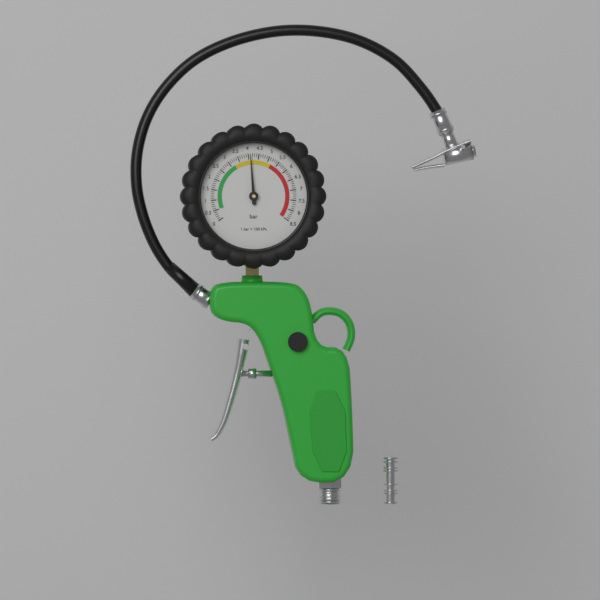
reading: 4.1 bar
